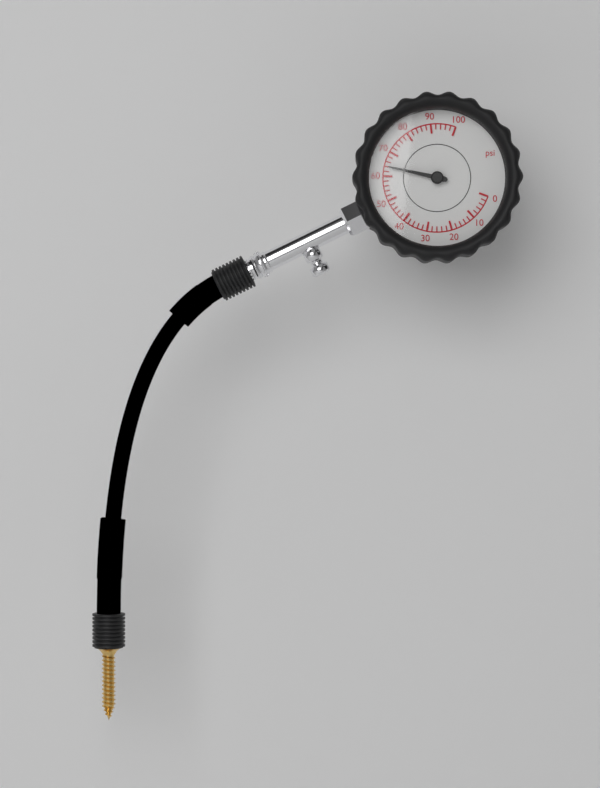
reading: 64 psi
